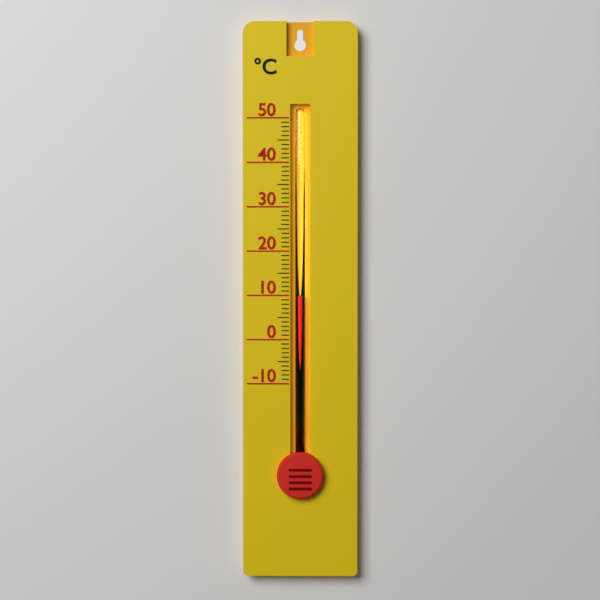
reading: 10 °C
